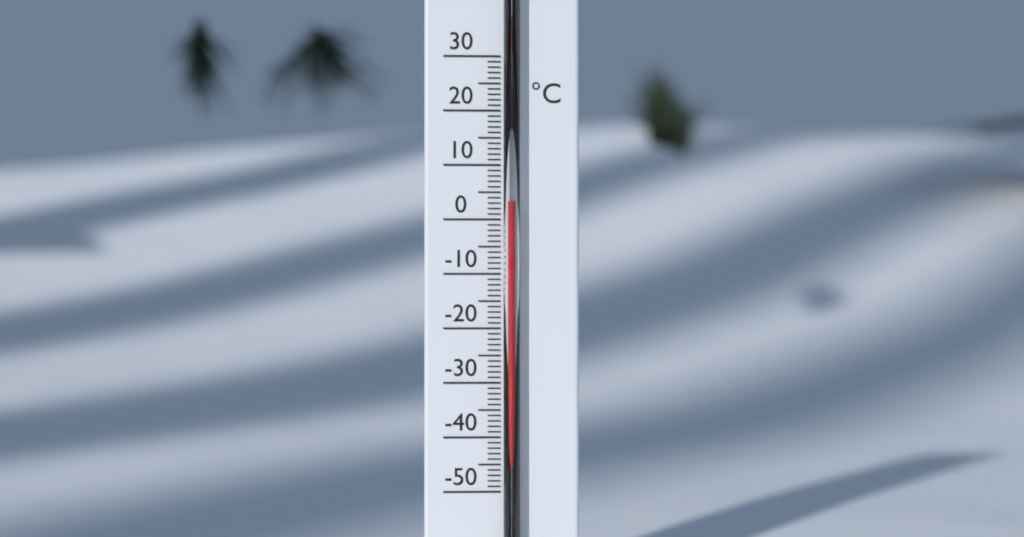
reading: 3 °C
